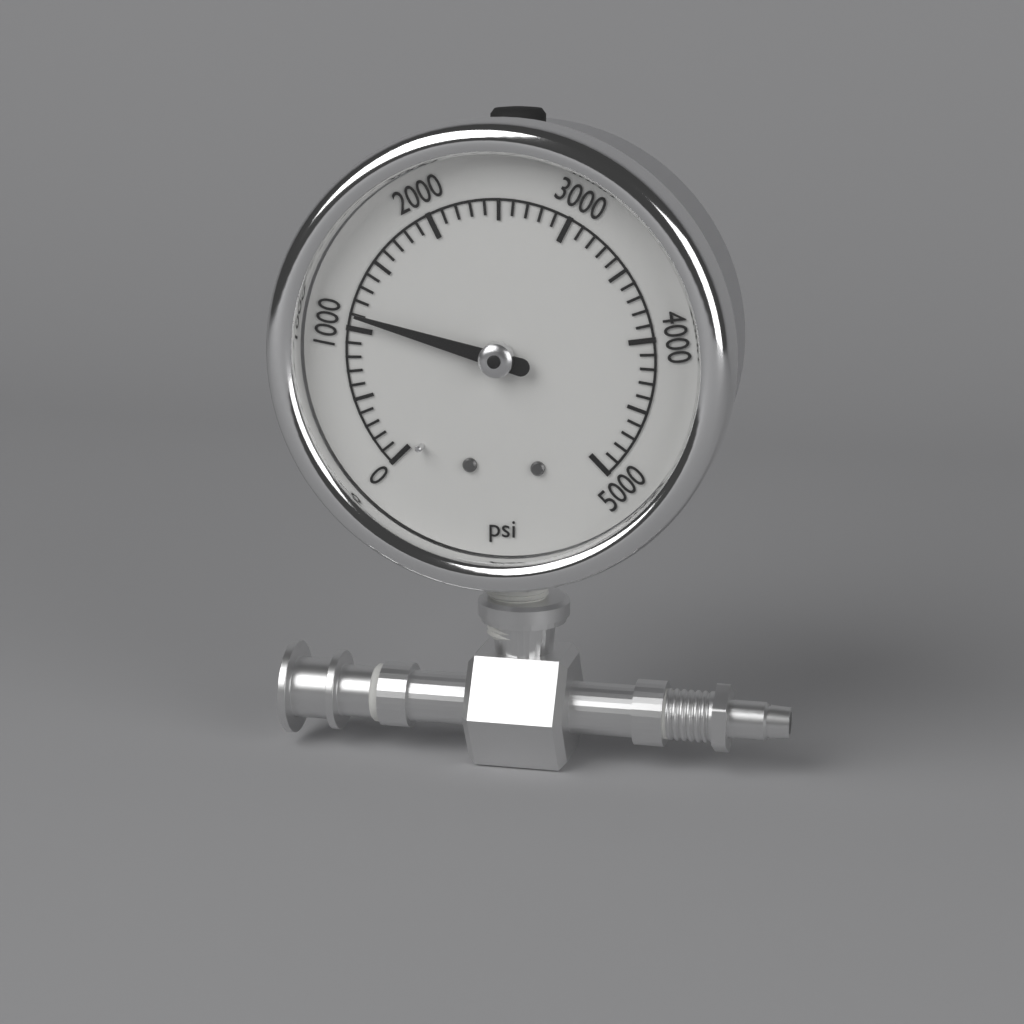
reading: 1100 psi
